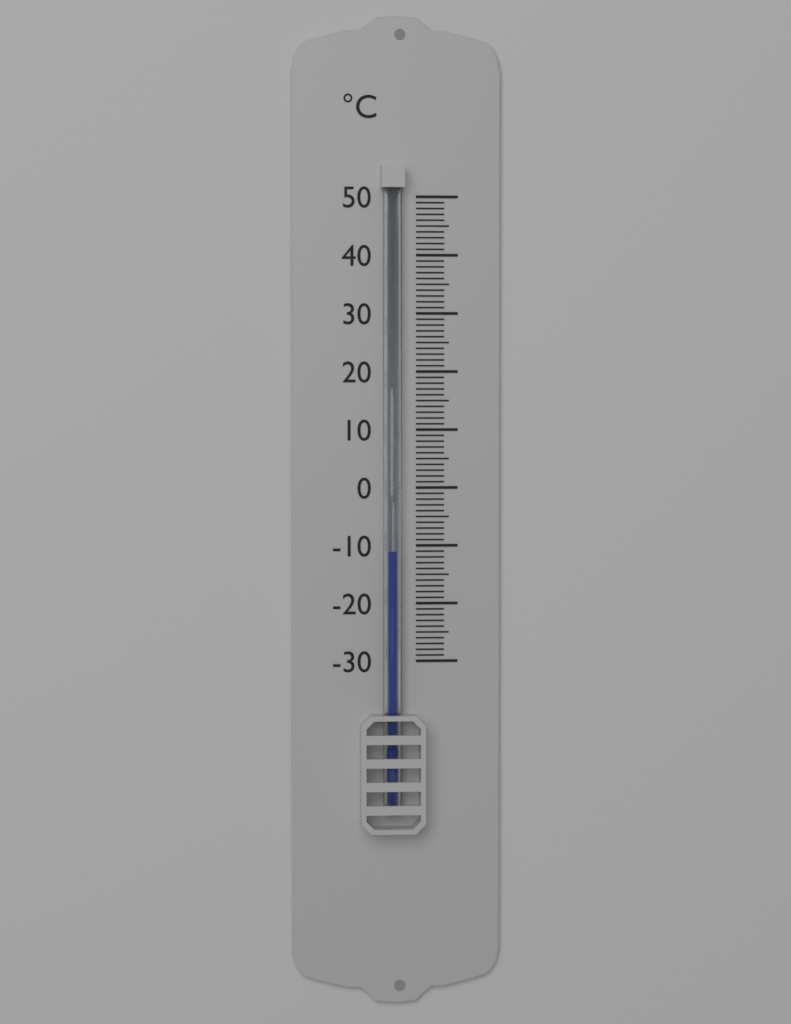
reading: -11 °C
